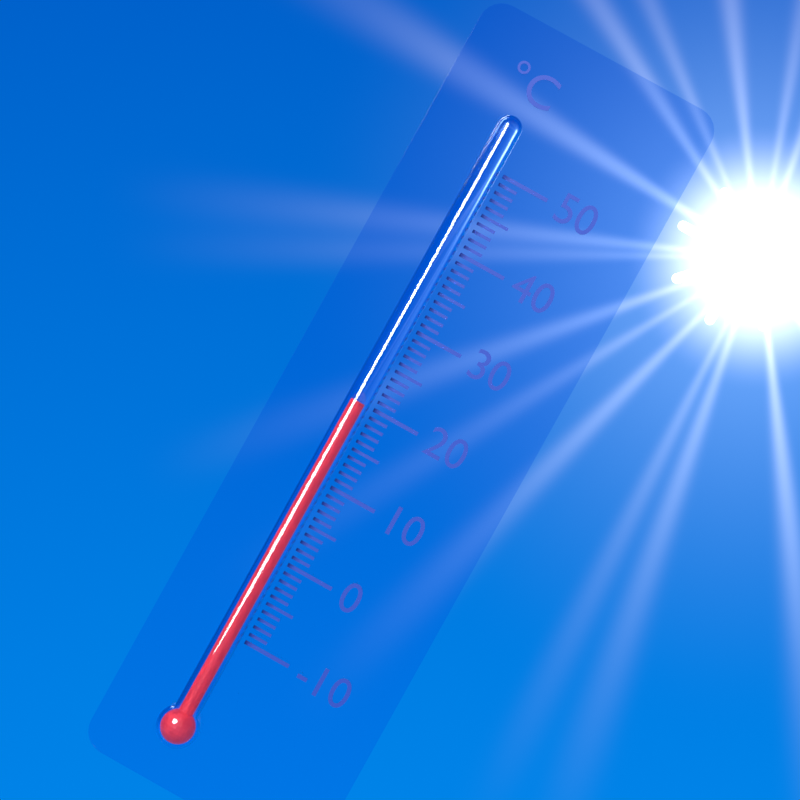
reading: 20 °C
